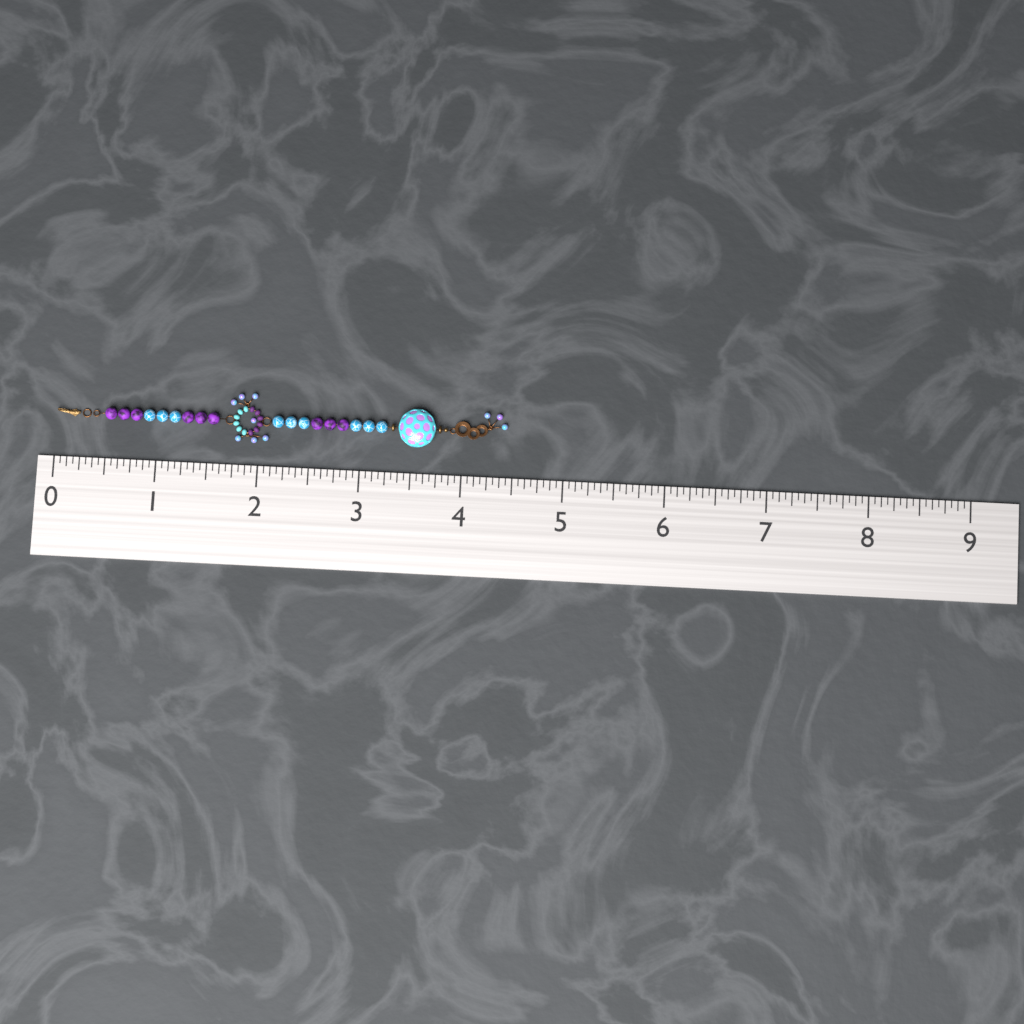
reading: 4.4375 (no unit)
